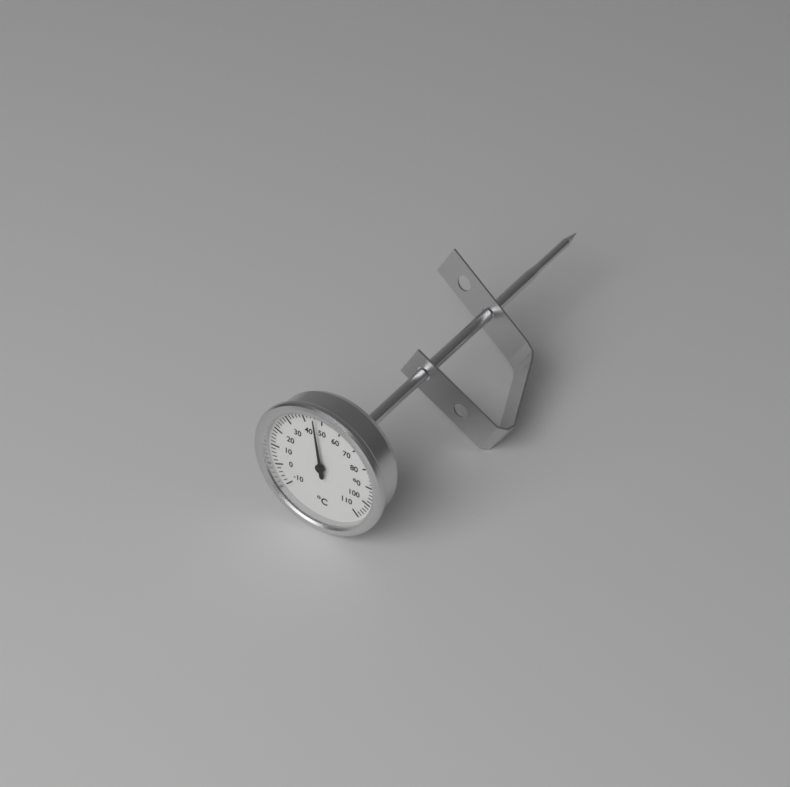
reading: 46 °C
